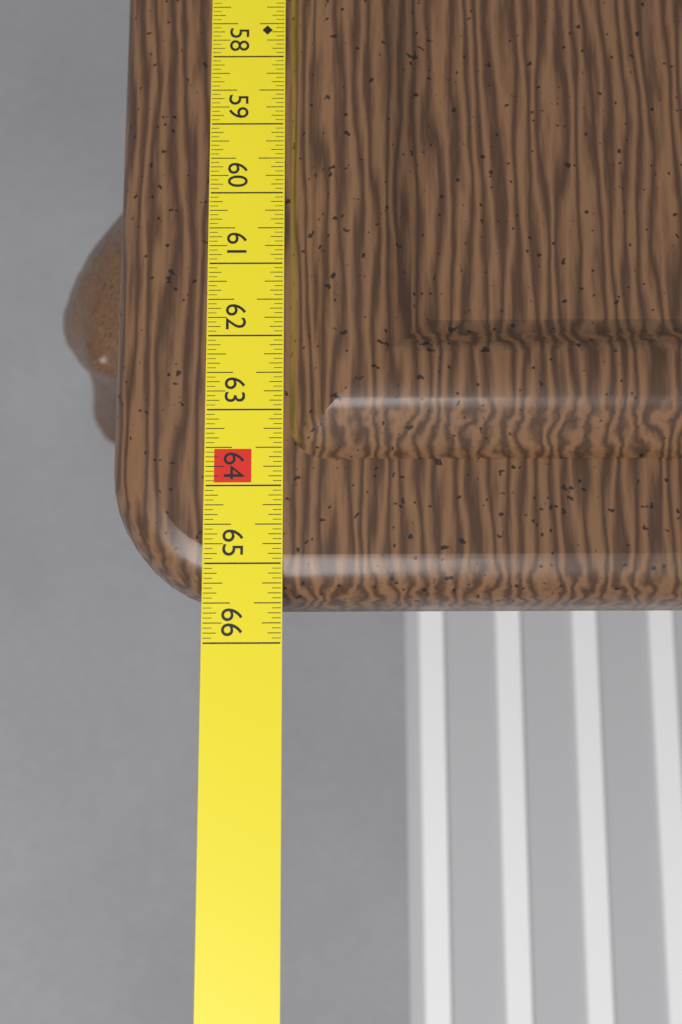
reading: 65.4375 in
